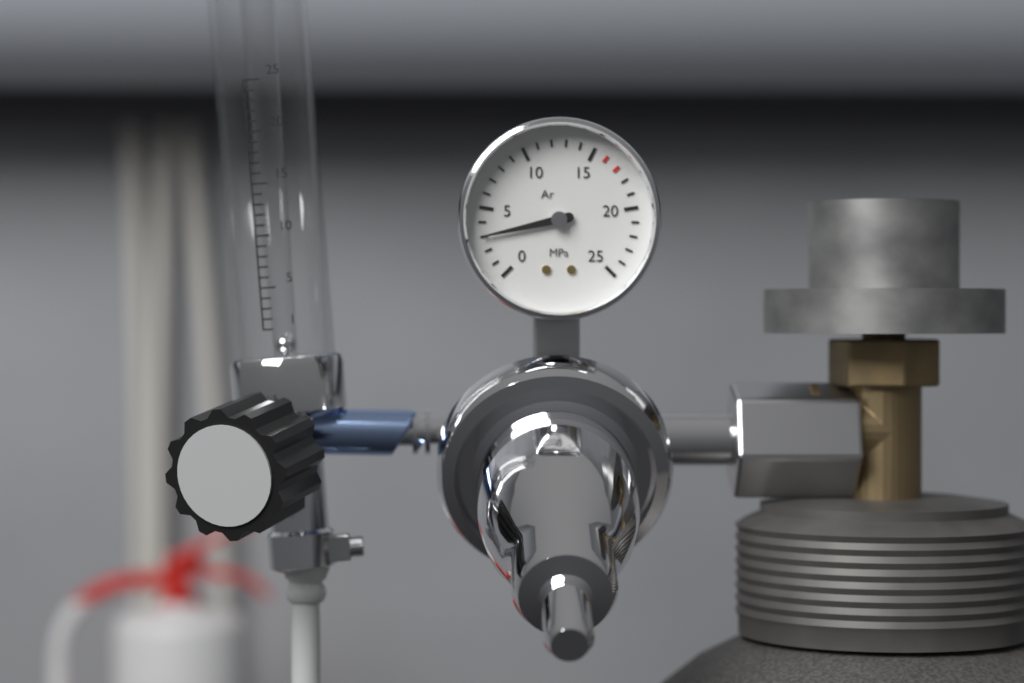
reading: 3 MPa
